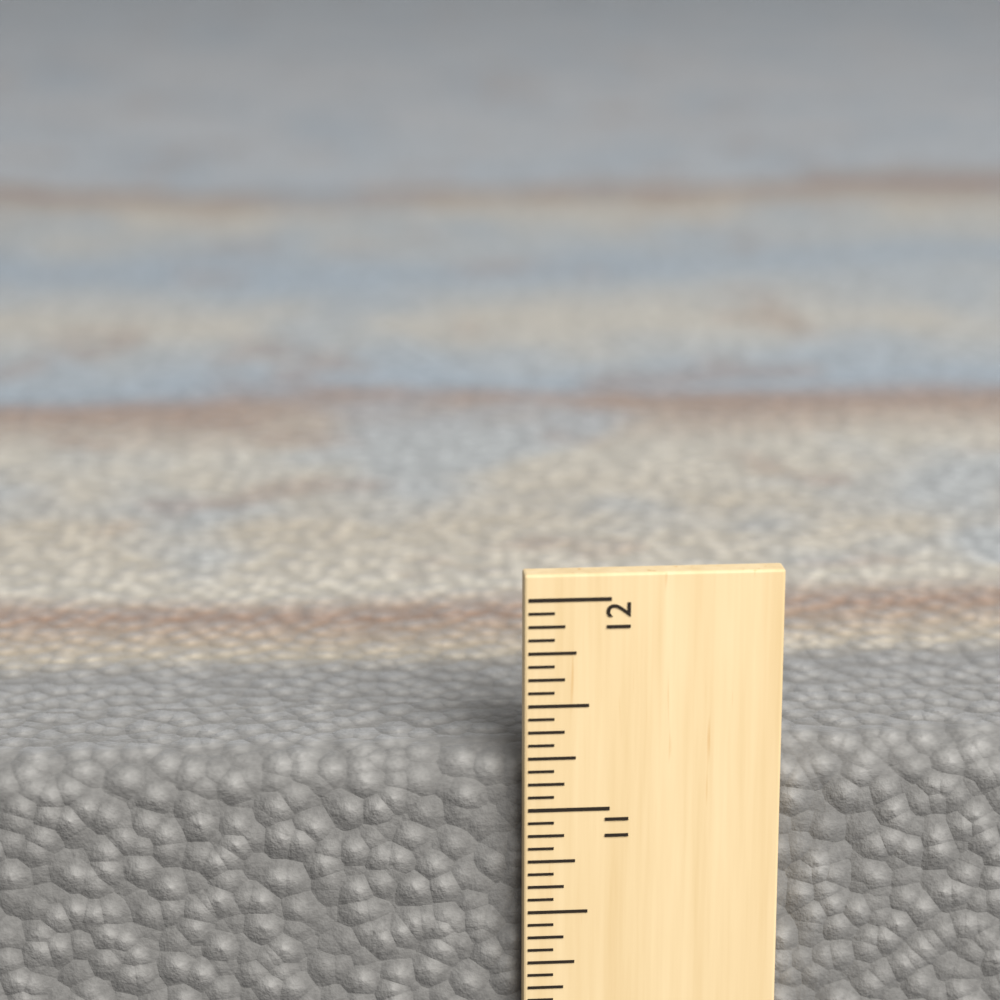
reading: 11.2500 in
